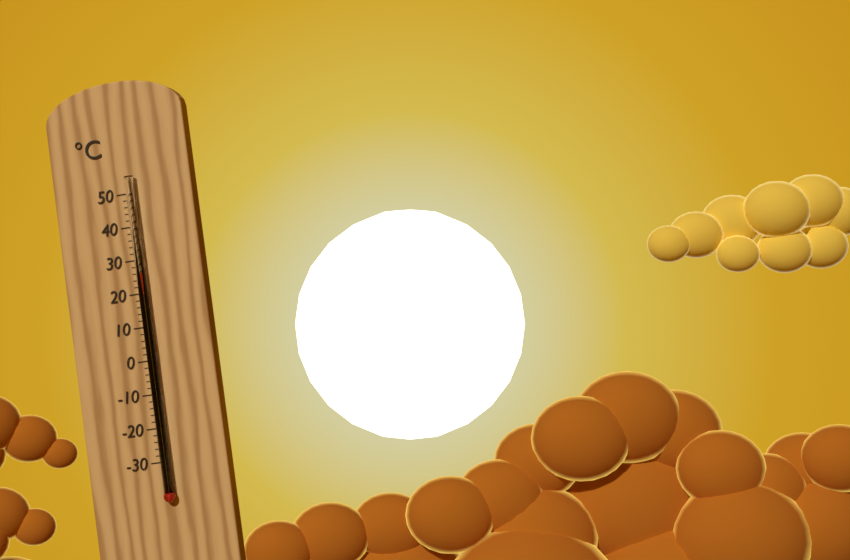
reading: 26 °C
